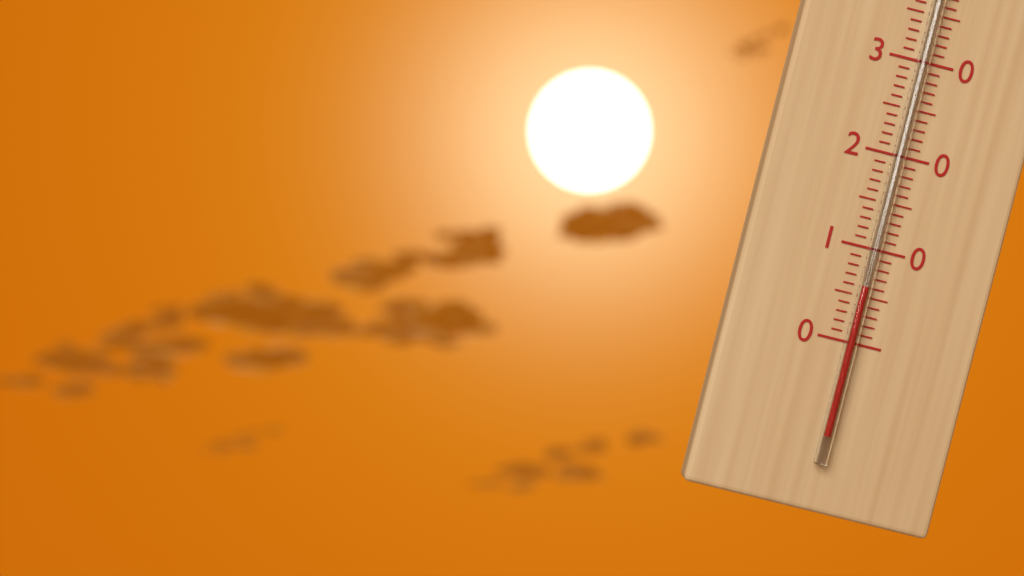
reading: 6 °C
